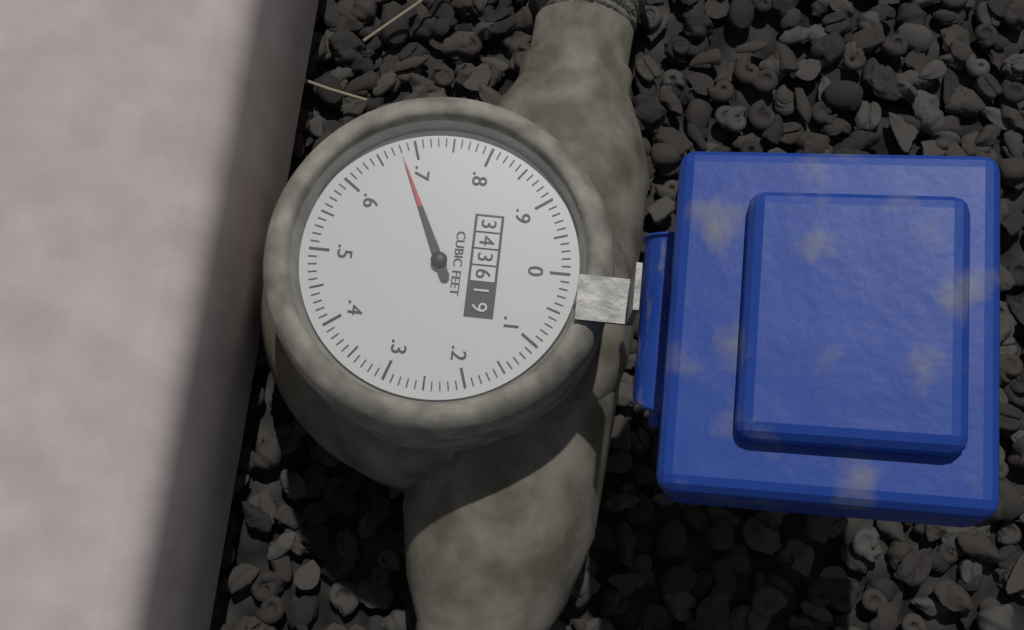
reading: 0.68 cubic feet
